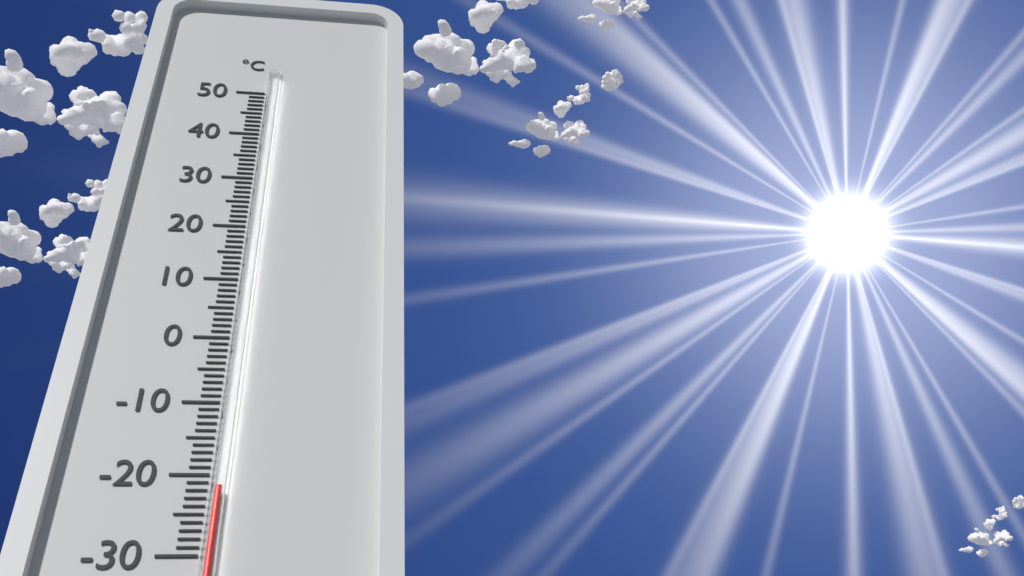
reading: -22 °C
